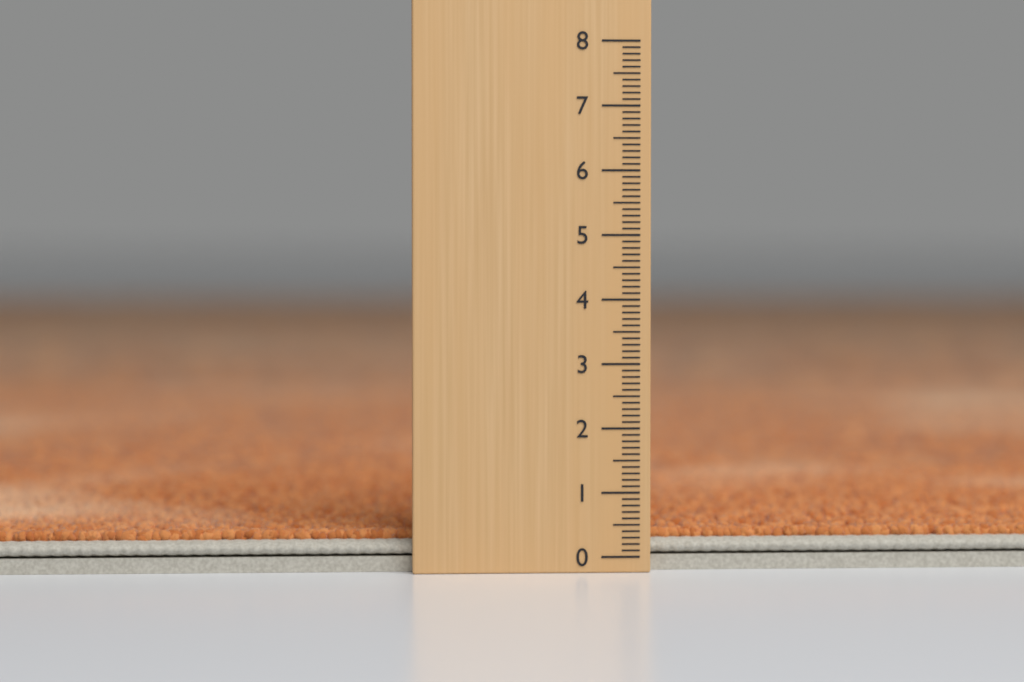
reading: 0.4 (no unit)
